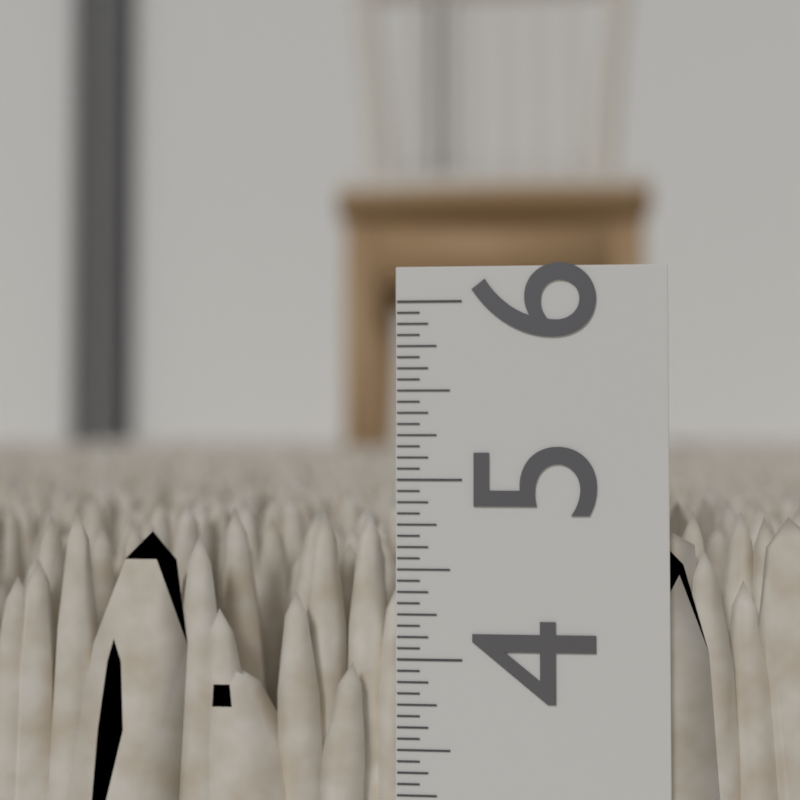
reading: 4.8125 in
